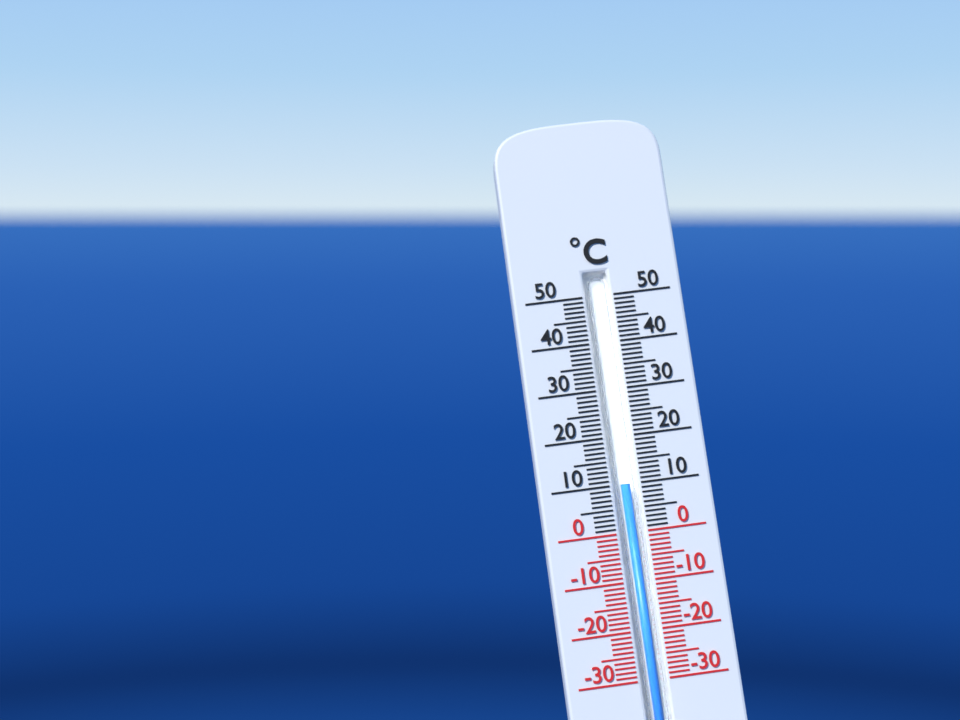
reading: 10 °C
